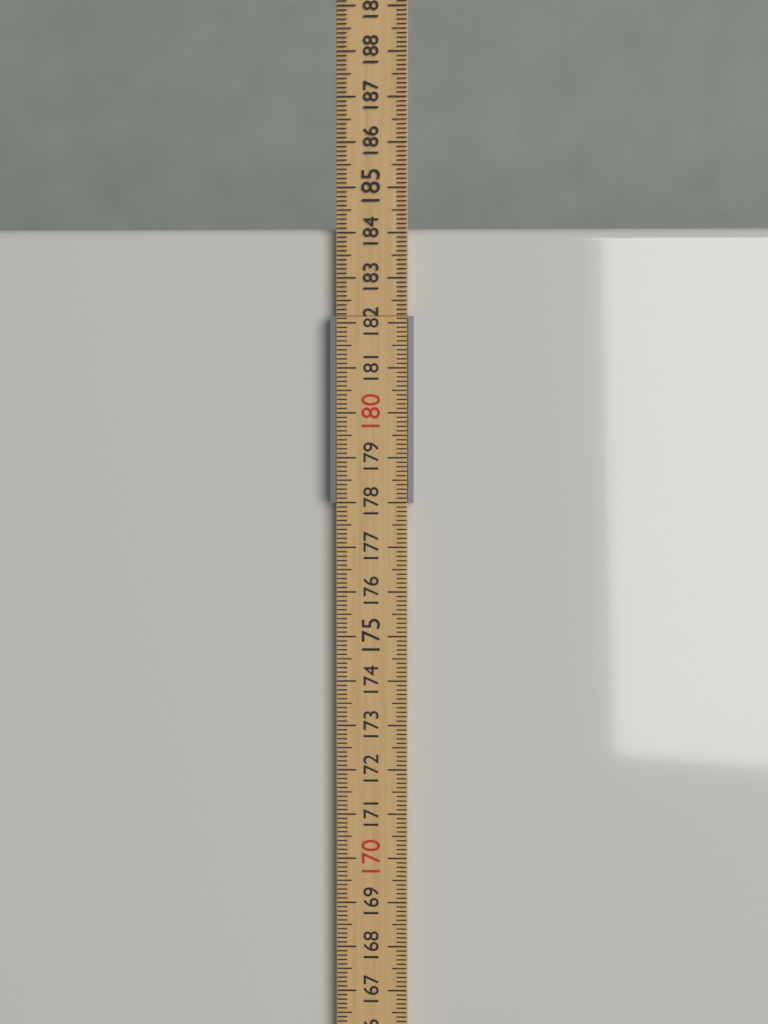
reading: 184.2 cm
